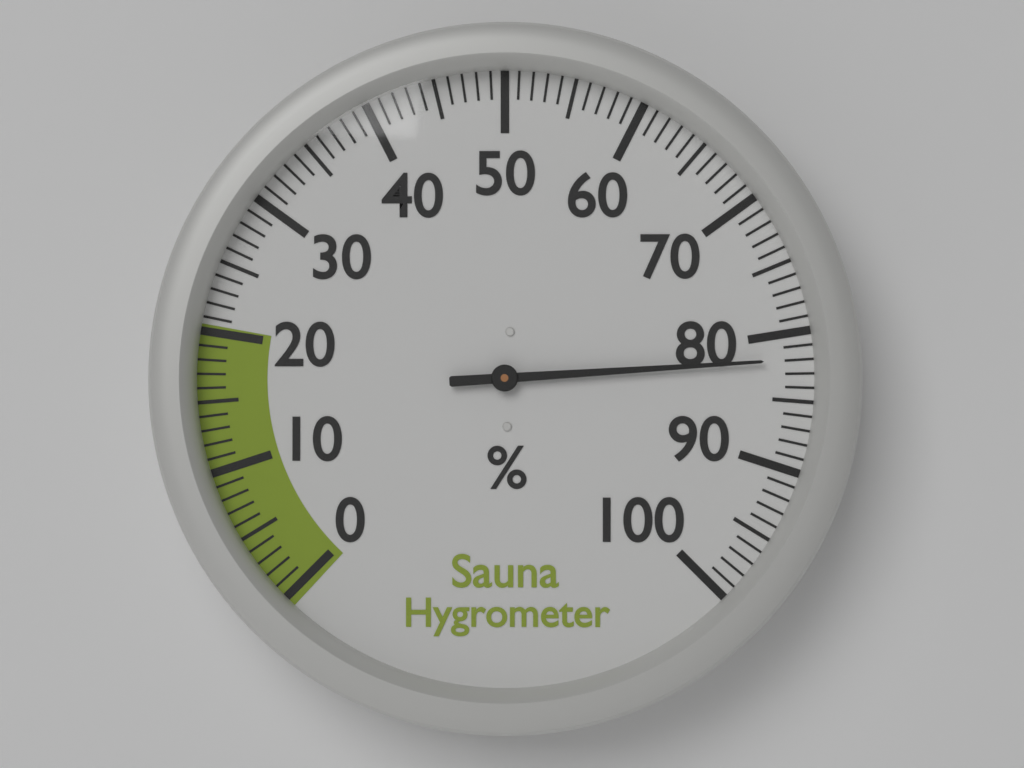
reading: 82 %
